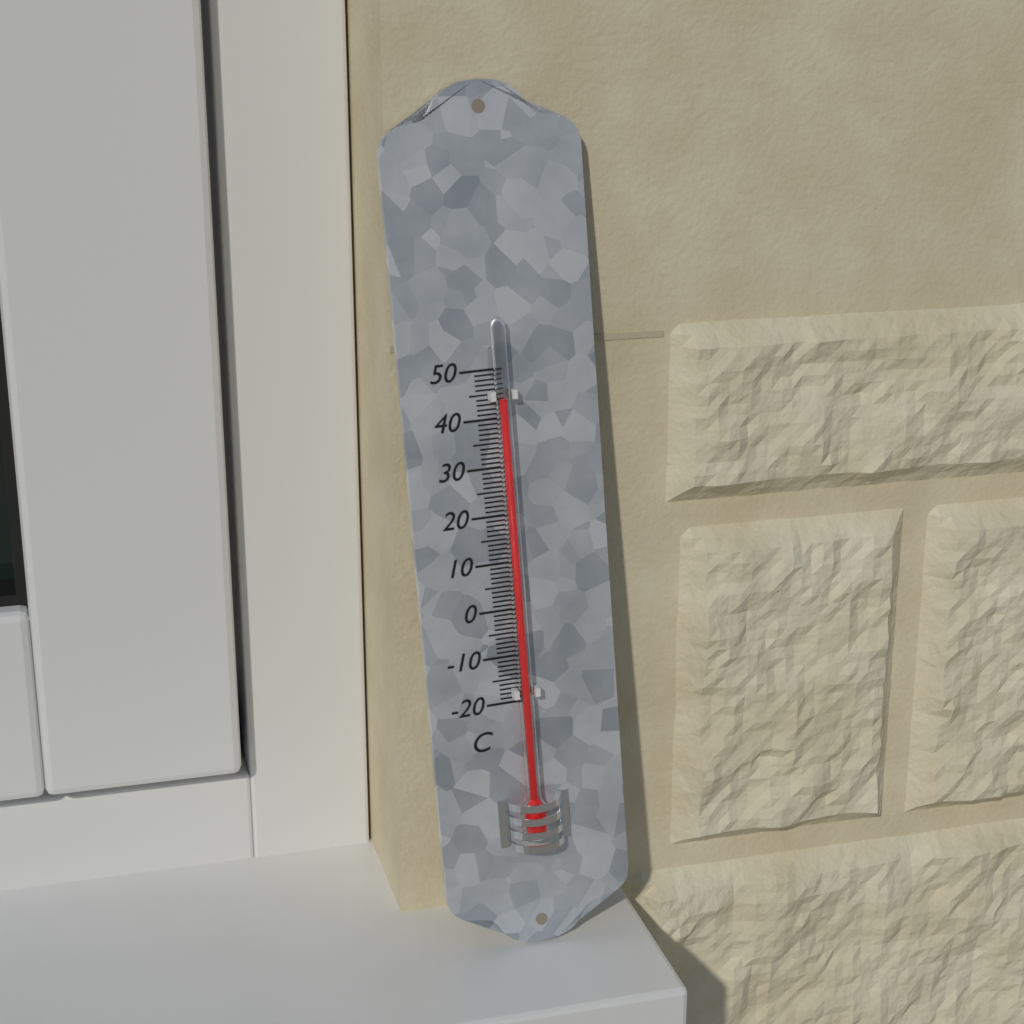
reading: 44 °C
